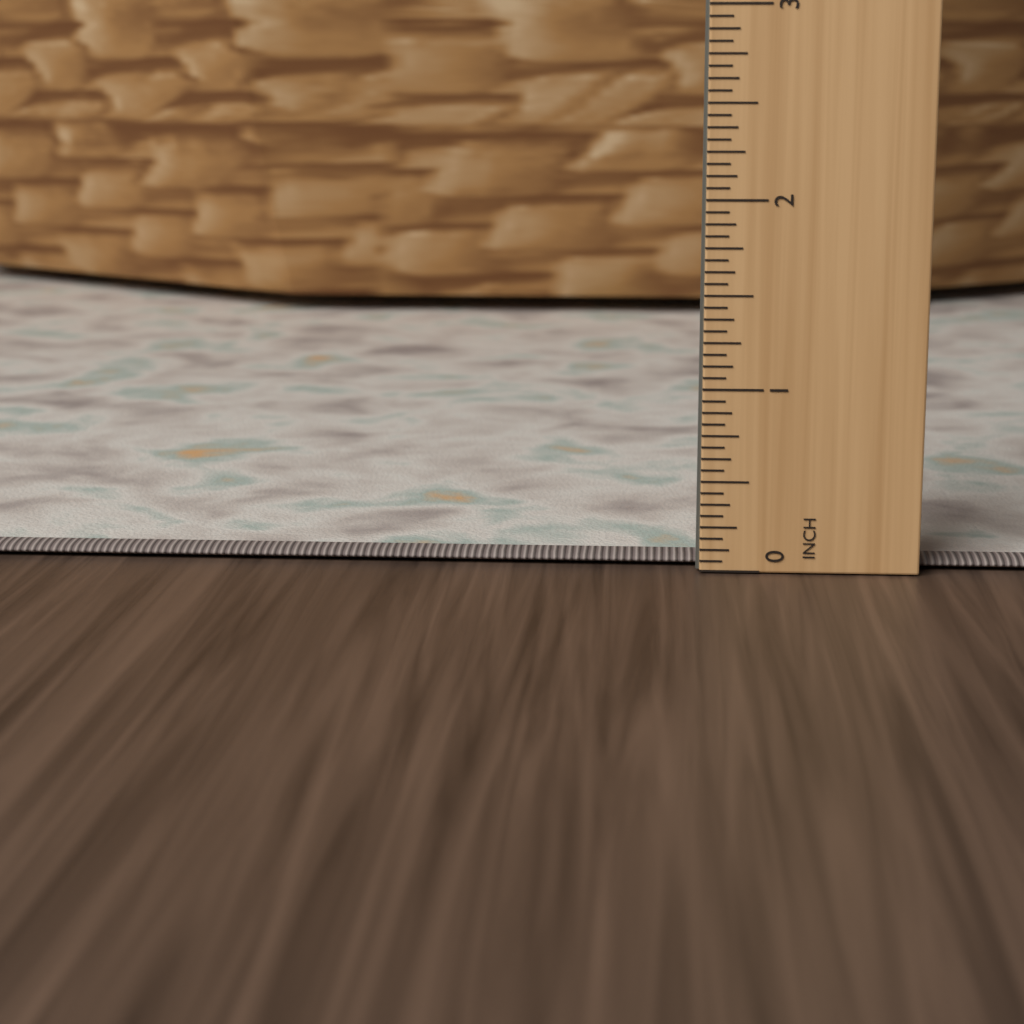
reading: 0.0625 inch
